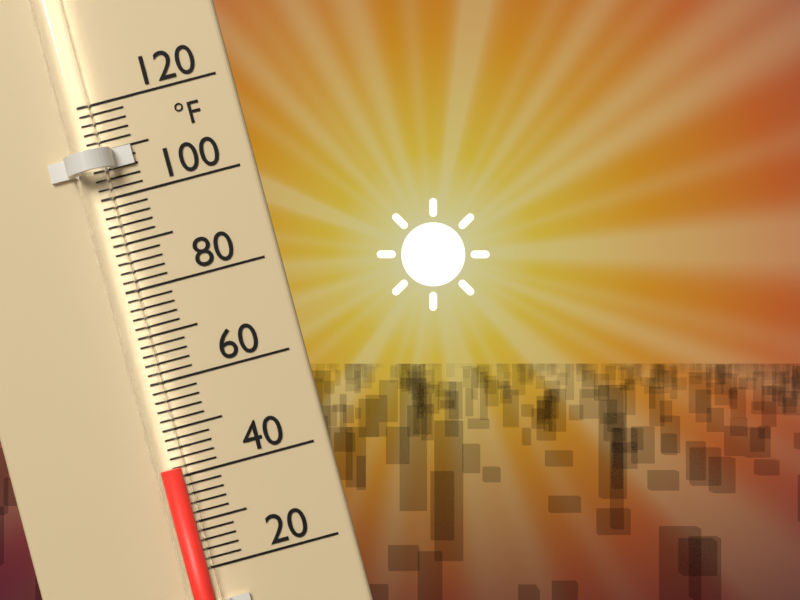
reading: 42 °F
